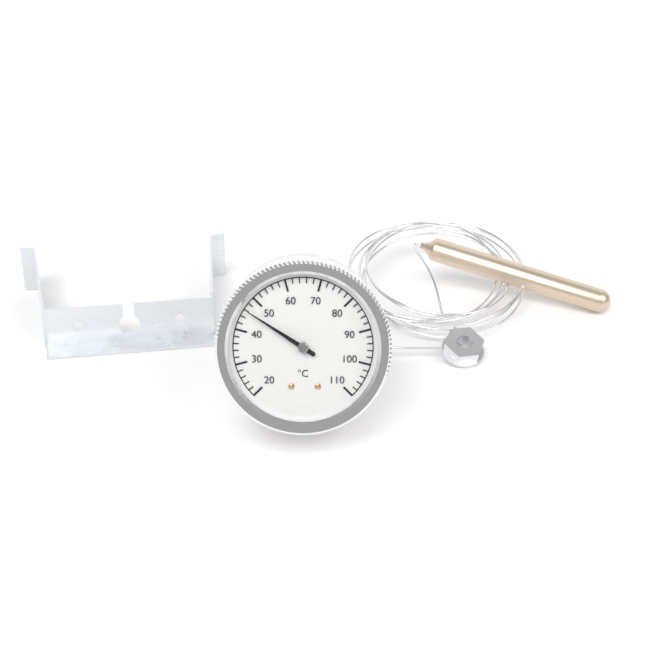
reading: 46 °C
